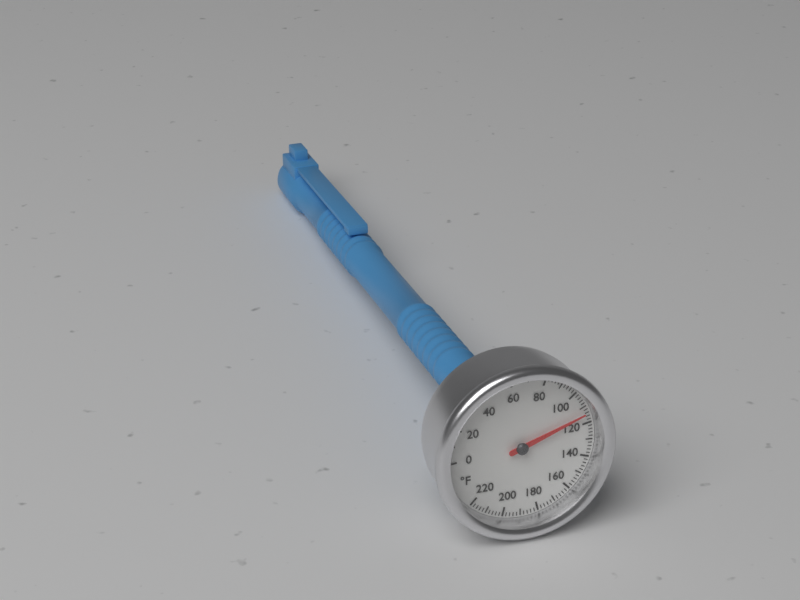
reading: 114 °F
